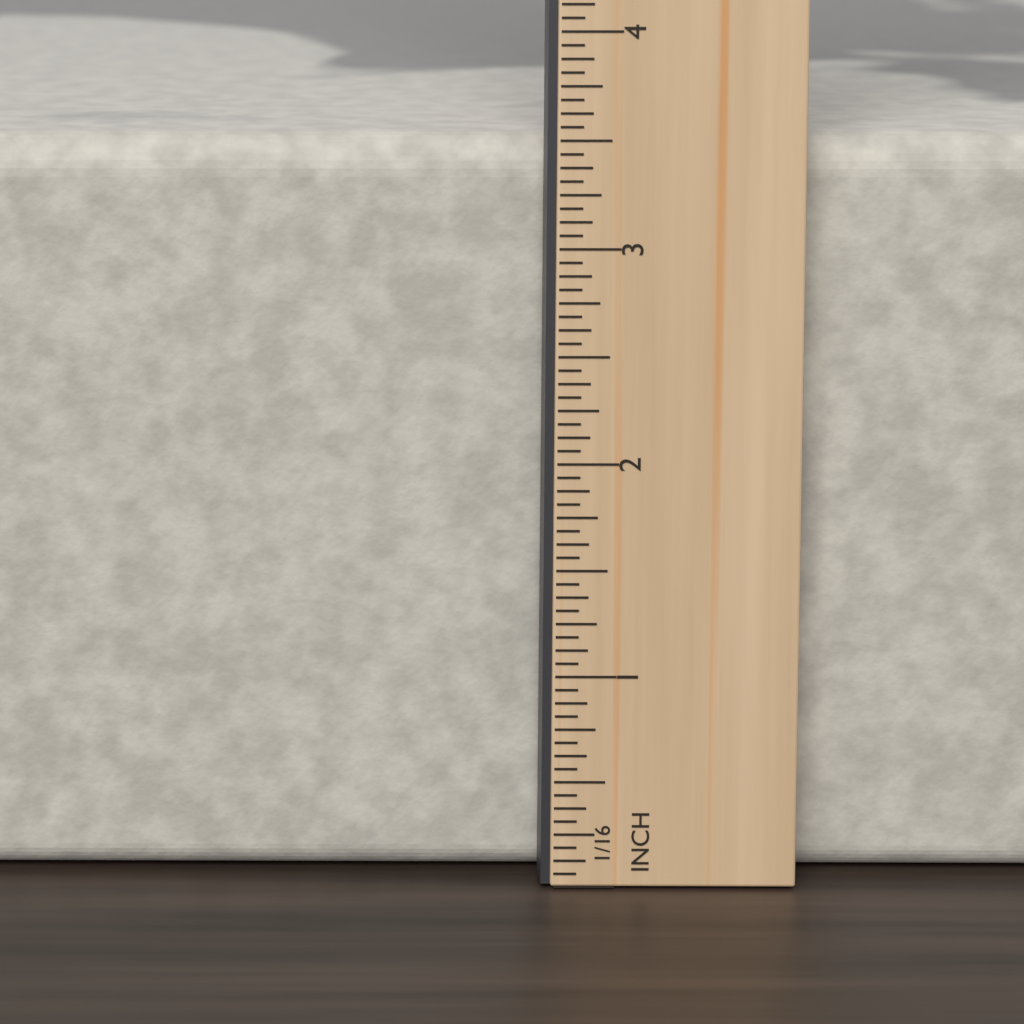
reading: 3.5000 in
